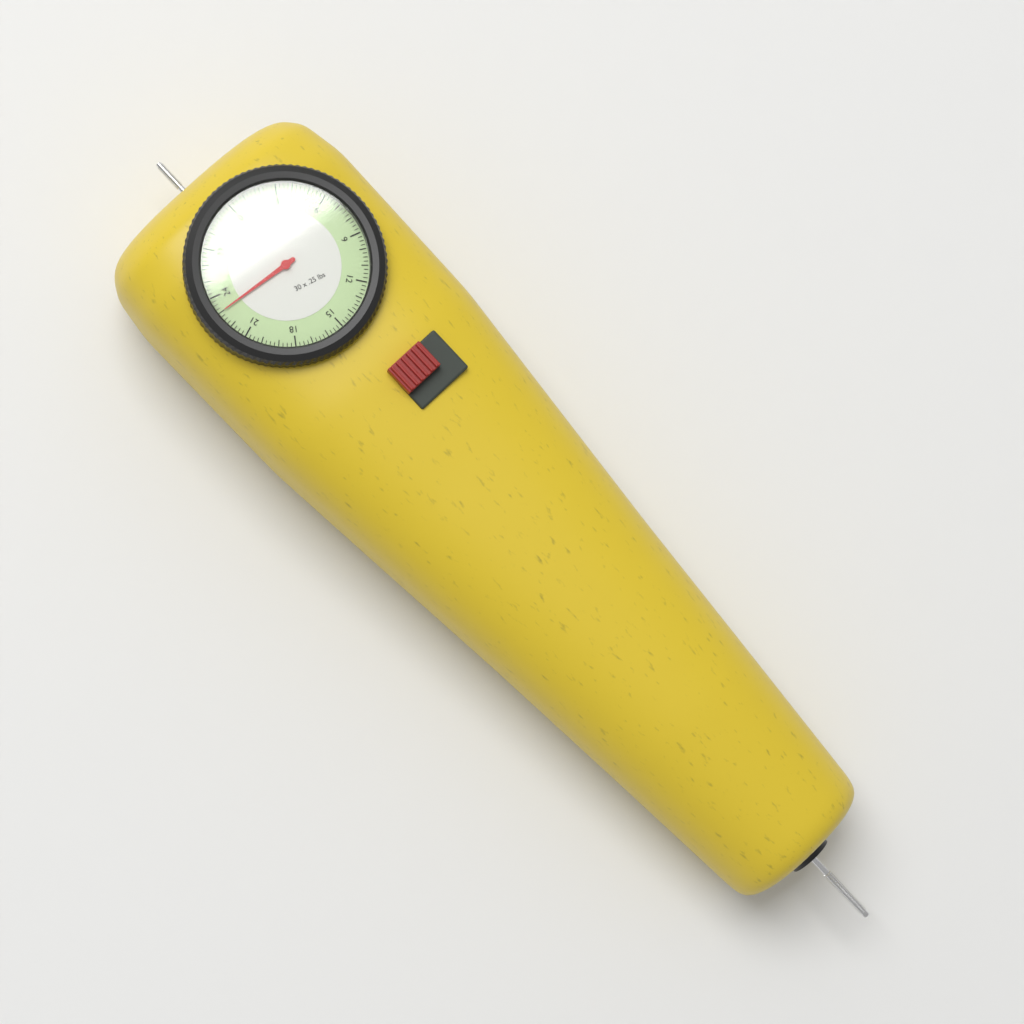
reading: 23.00 lbs
